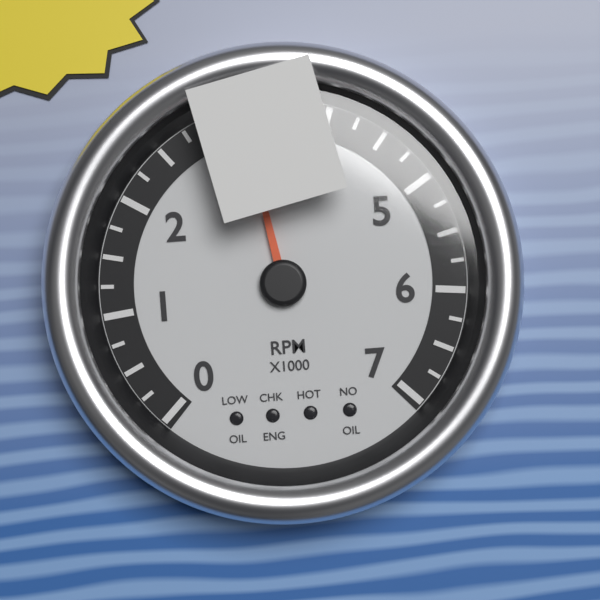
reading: 3250 RPM
